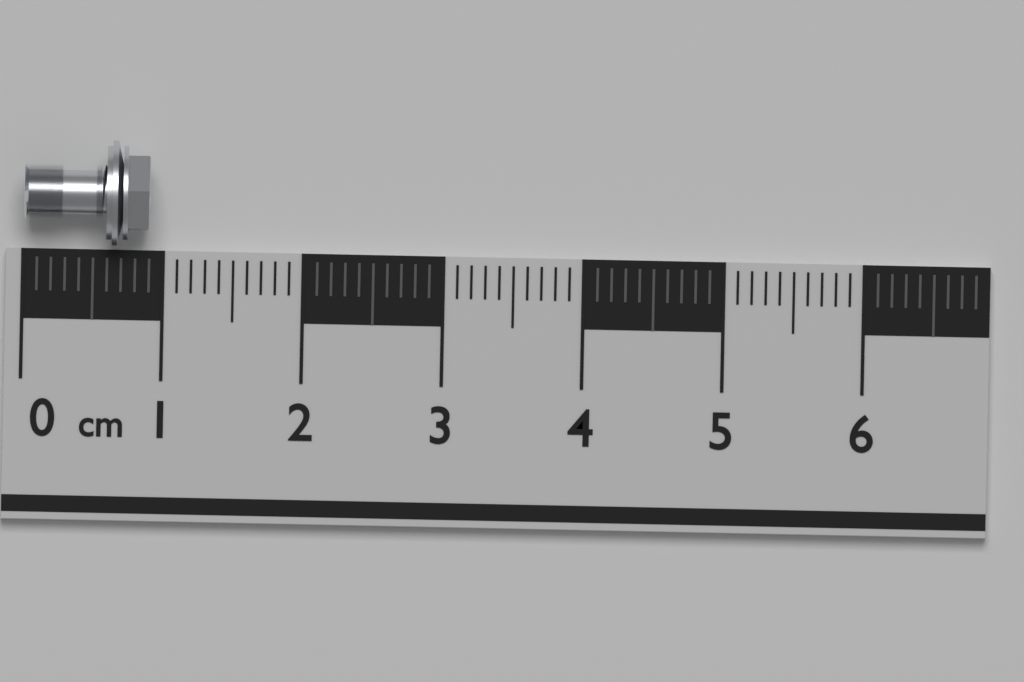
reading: 0.9 cm
